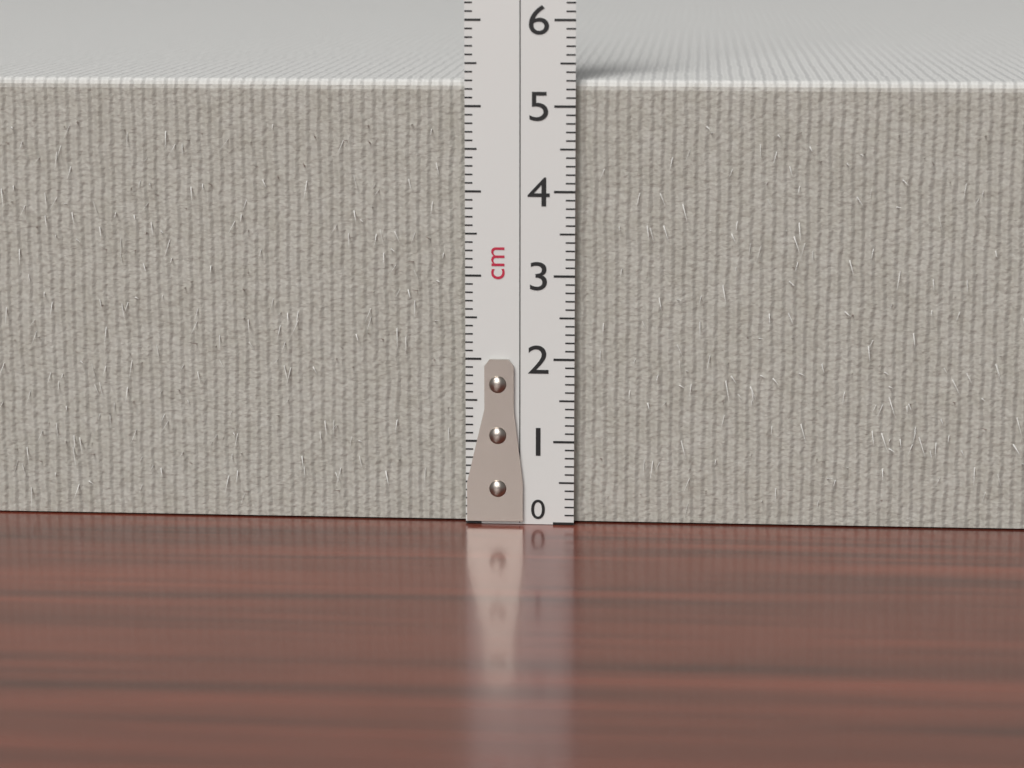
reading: 5.3 cm
